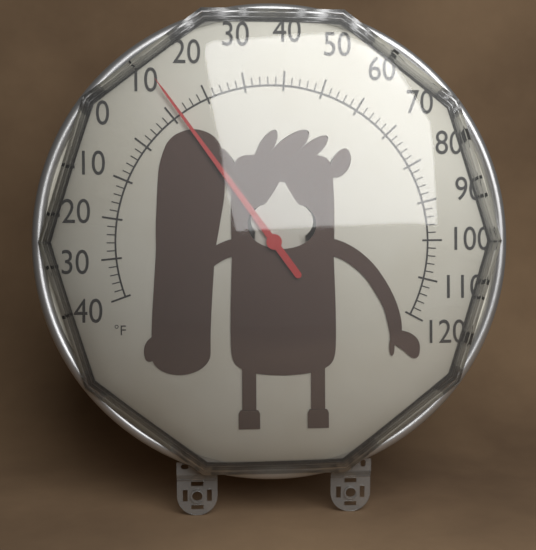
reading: 12 °F
